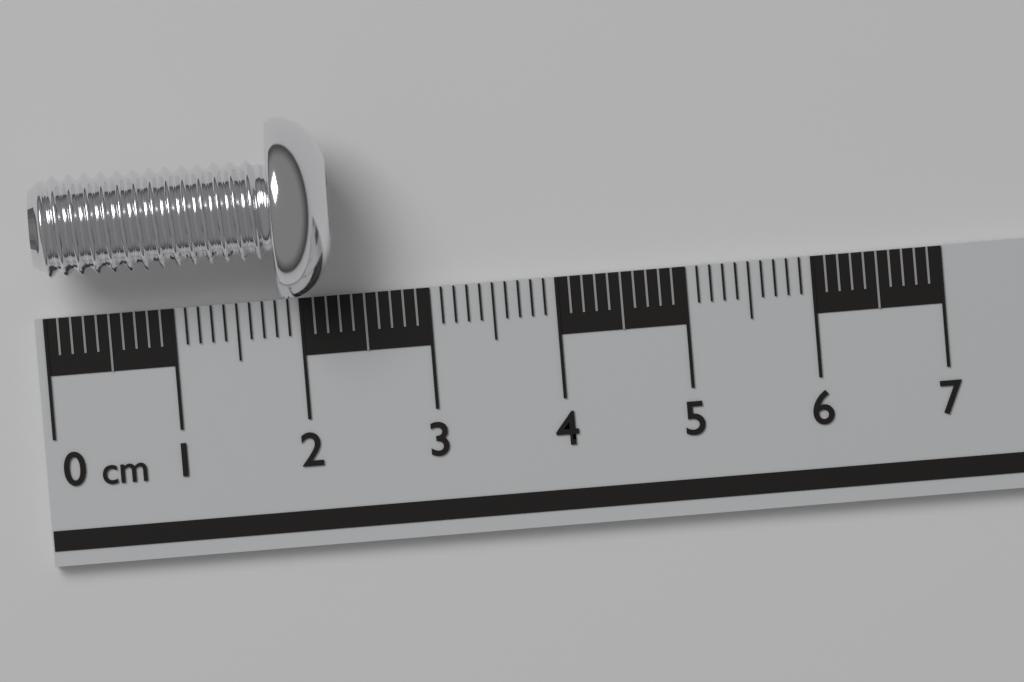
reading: 2.3 cm
